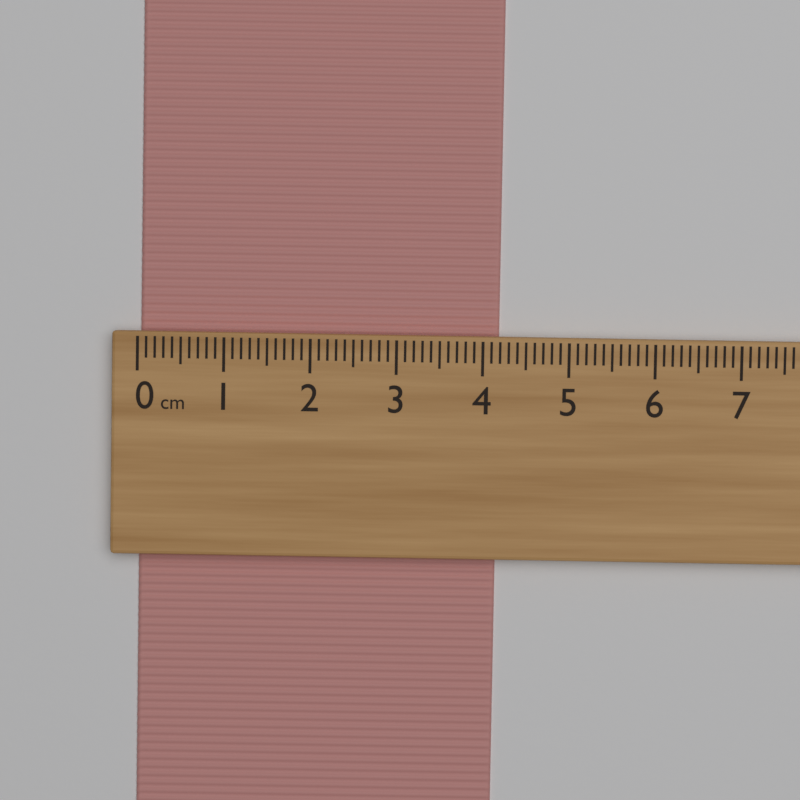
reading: 4.2 cm
